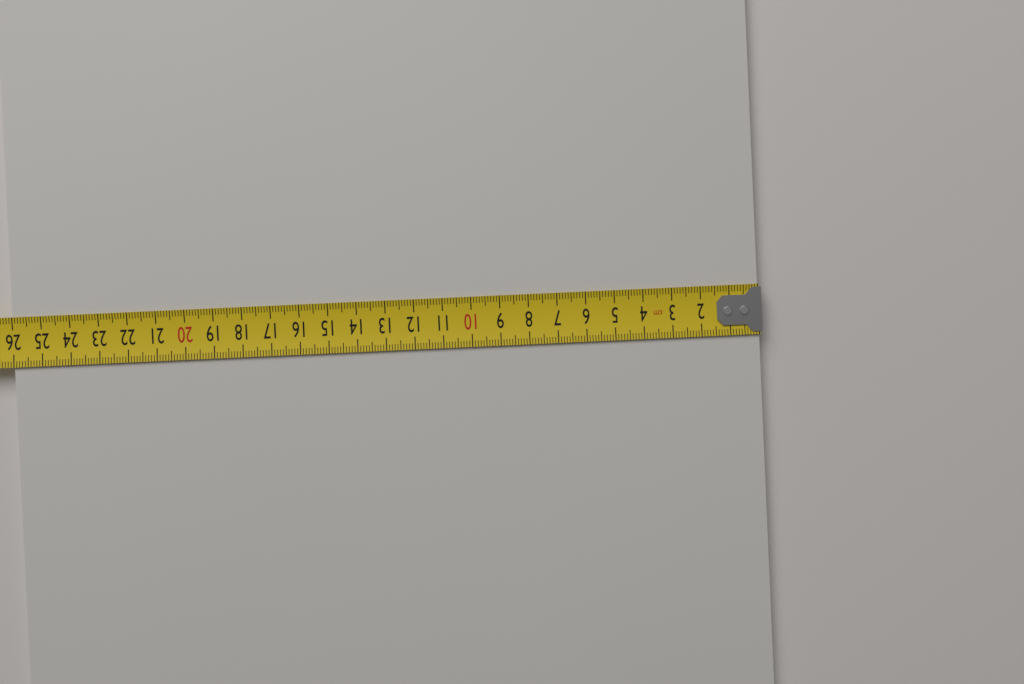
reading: 26.0 cm
